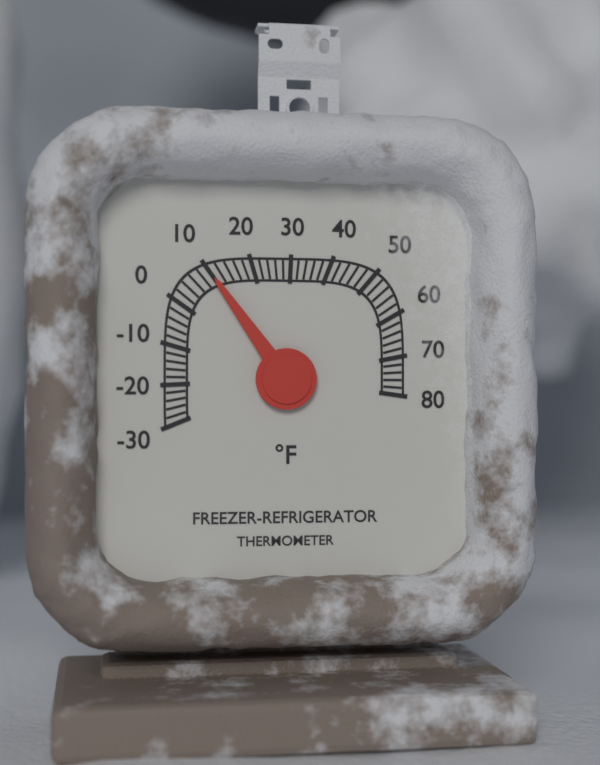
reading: 10 °F
